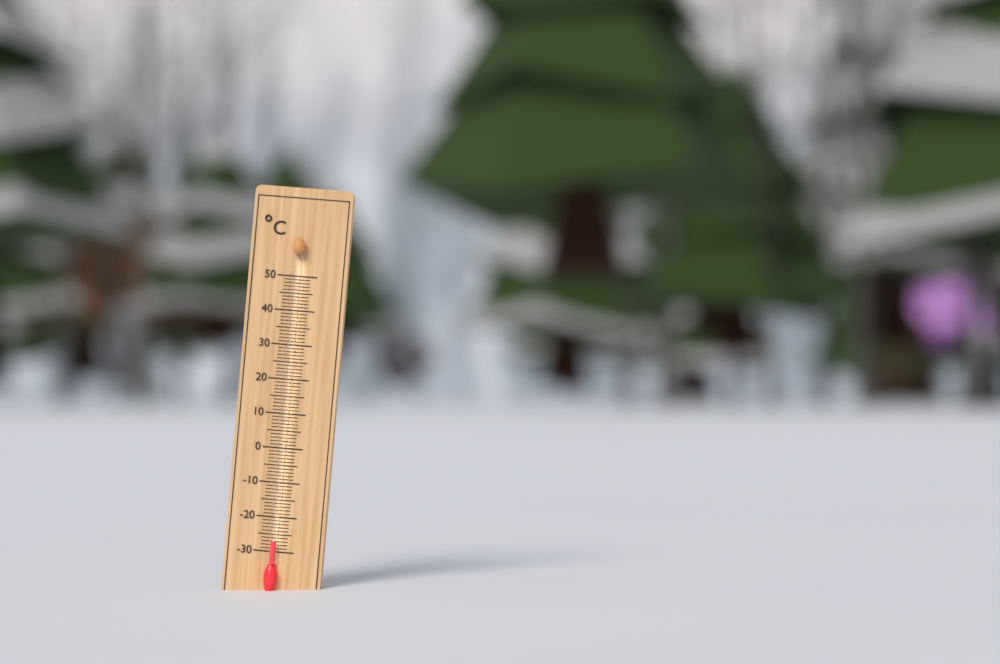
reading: -27 °C
